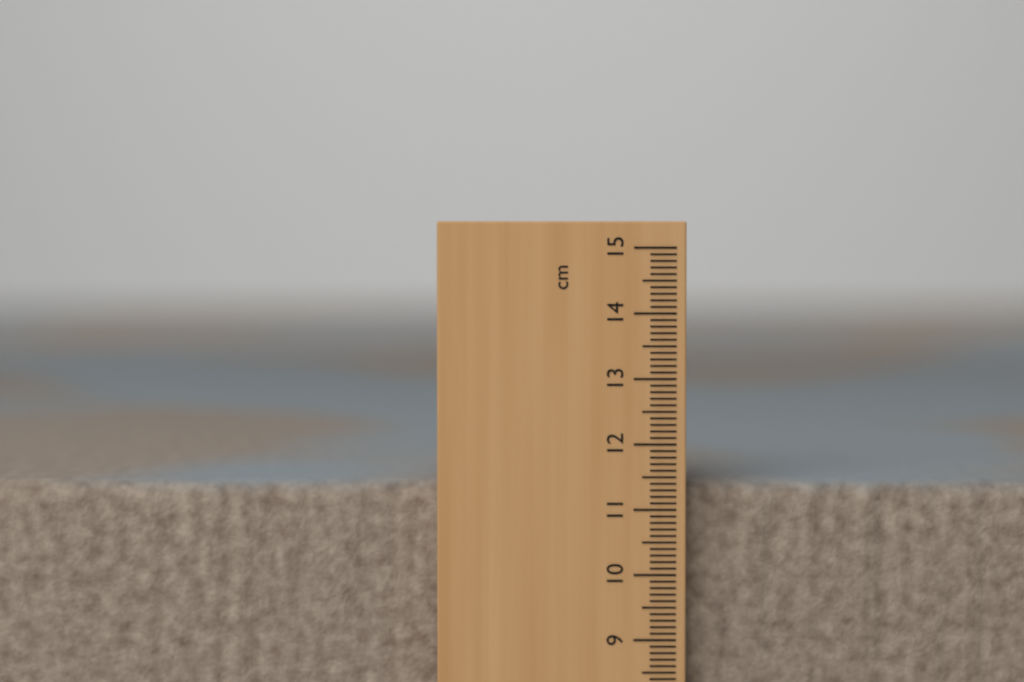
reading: 11.4 cm
